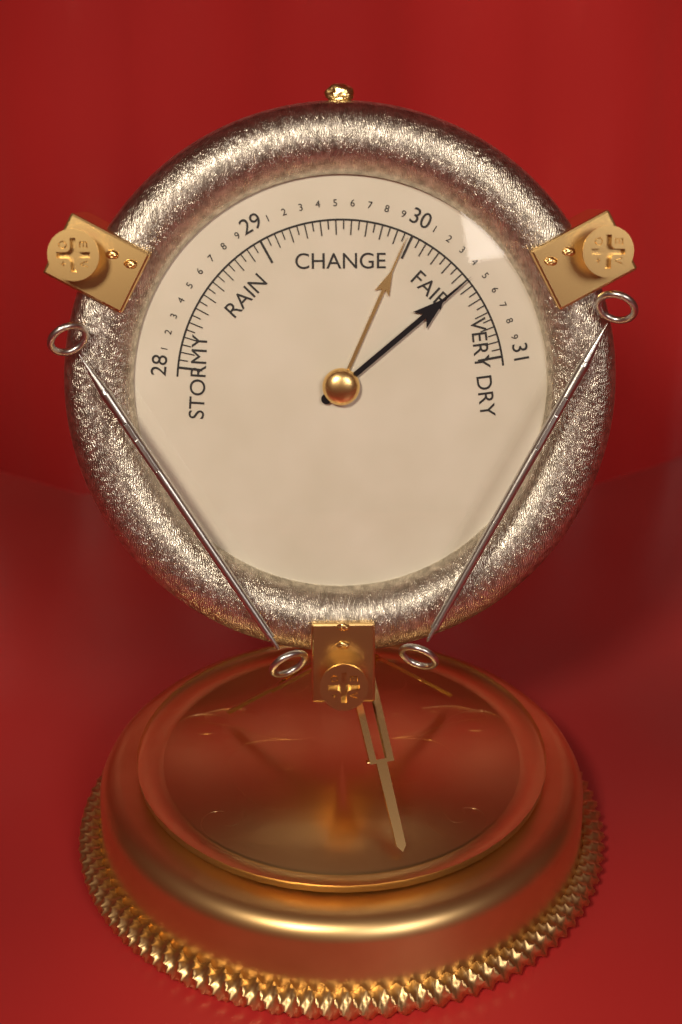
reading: 30.45 (no unit)
